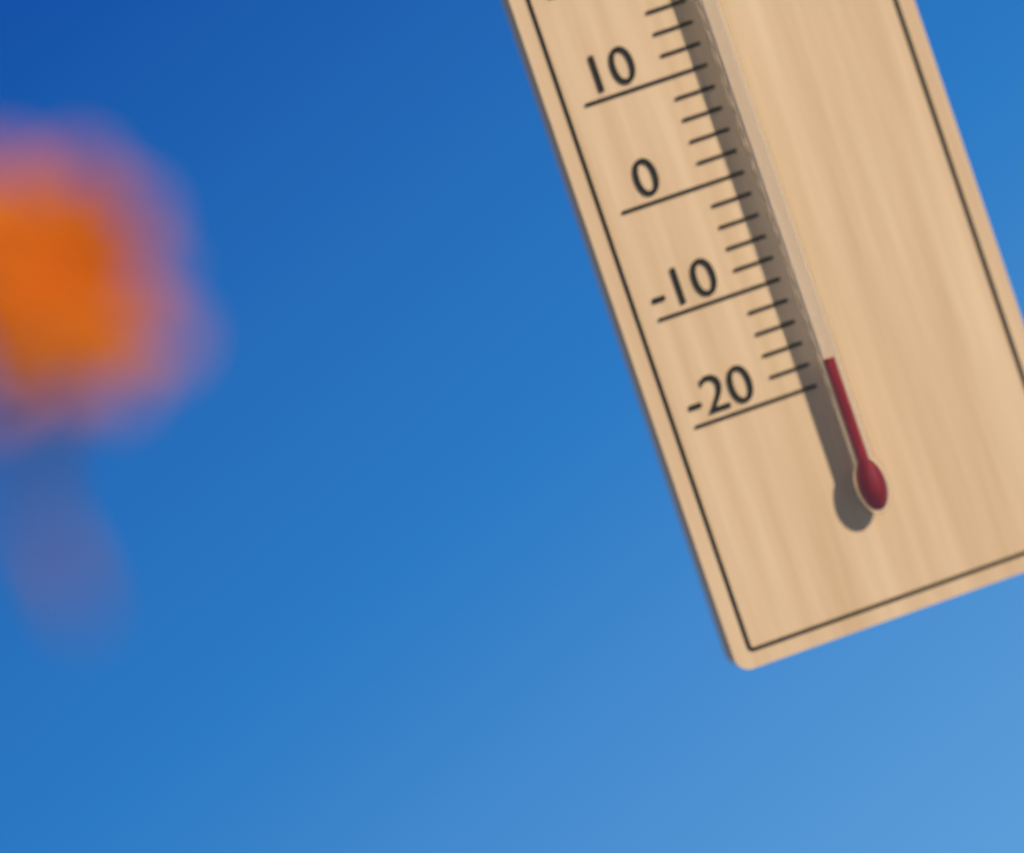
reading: -18 °C
